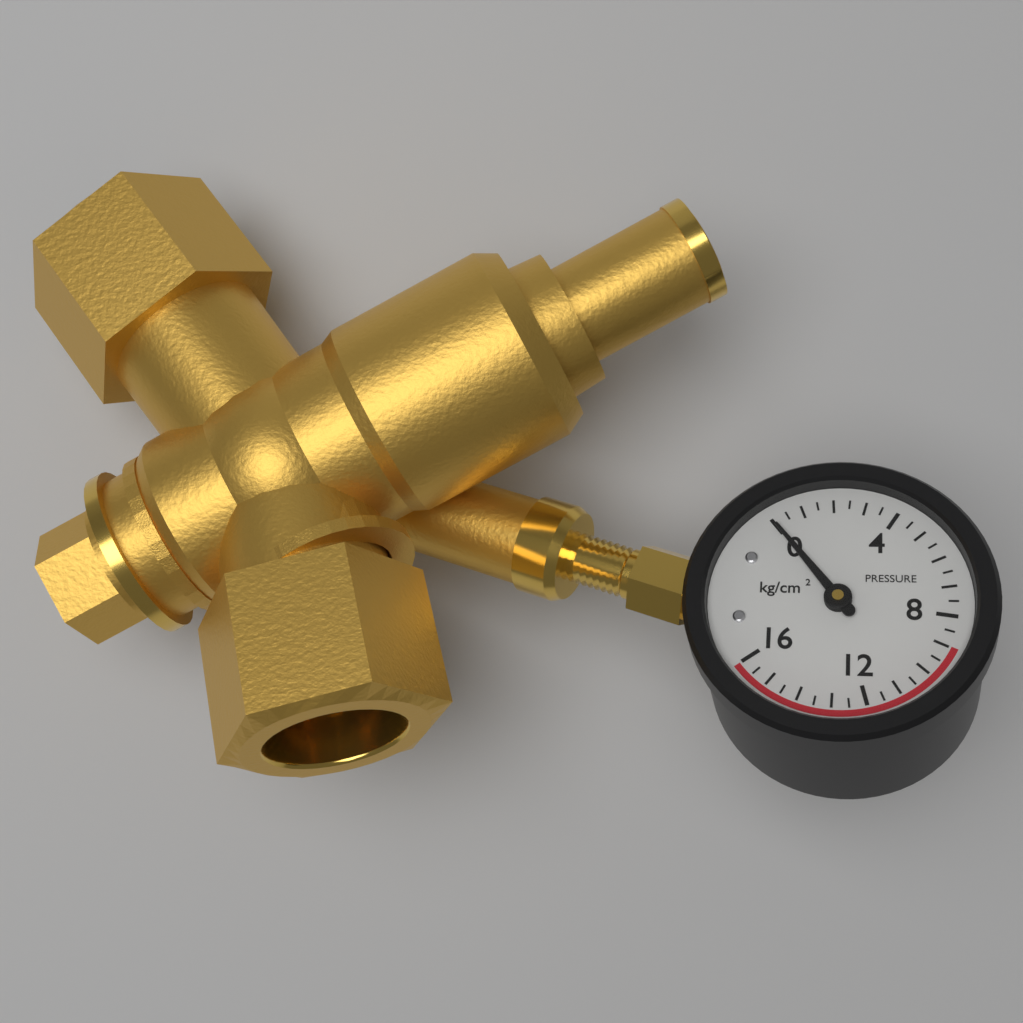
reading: 0.0 kg/cm²
